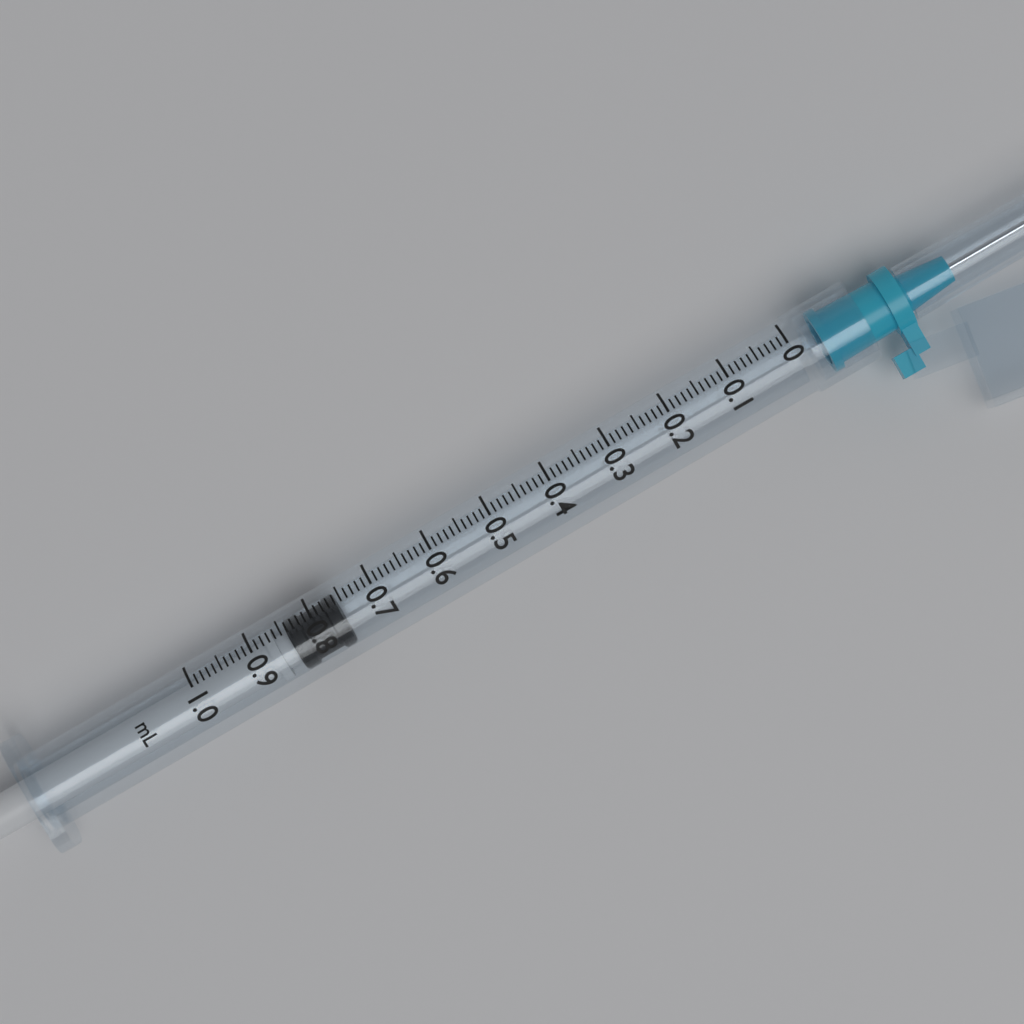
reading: 0.76 ml
